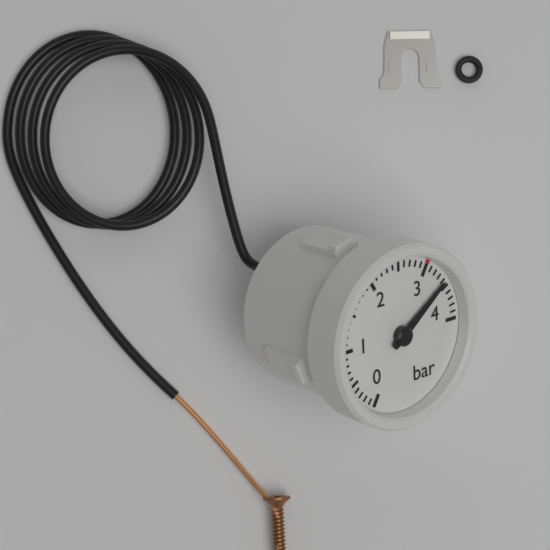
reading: 3.4 bar
